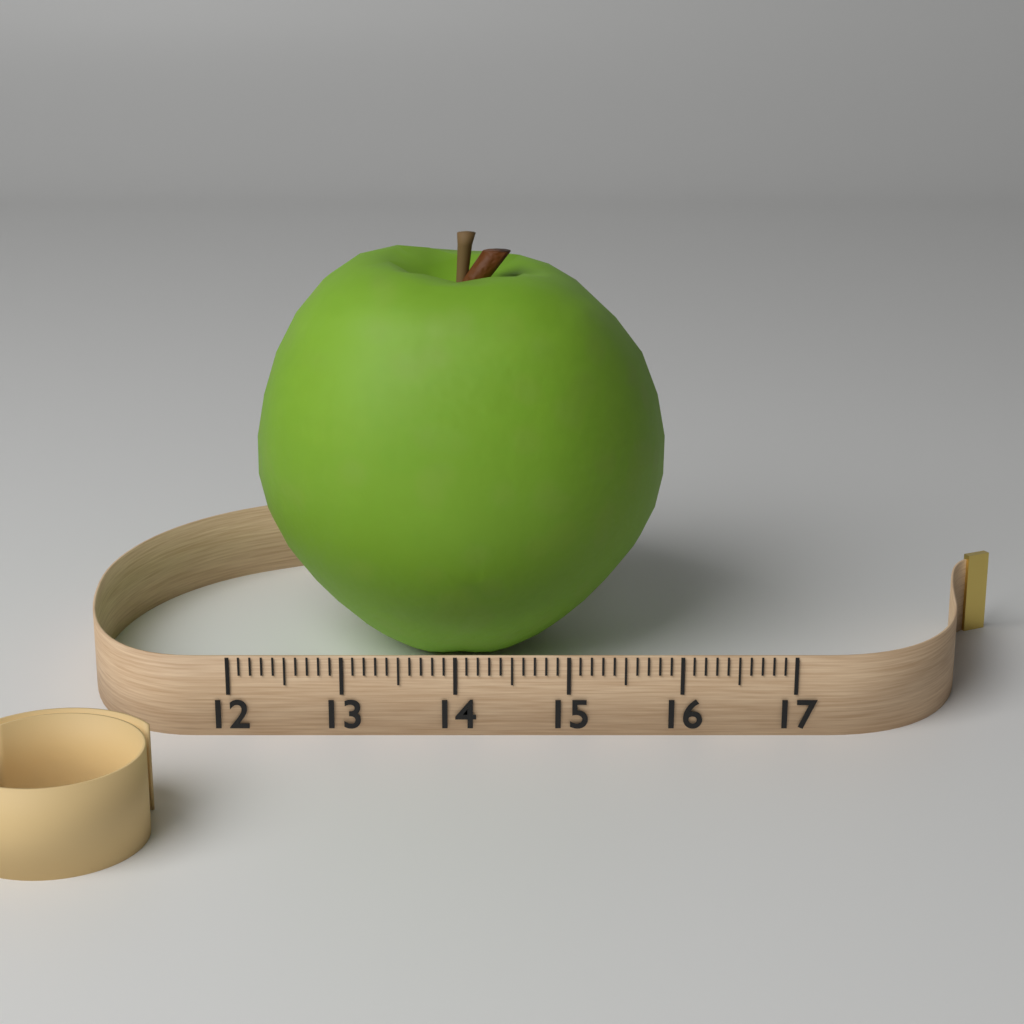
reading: 16.0 (no unit)
